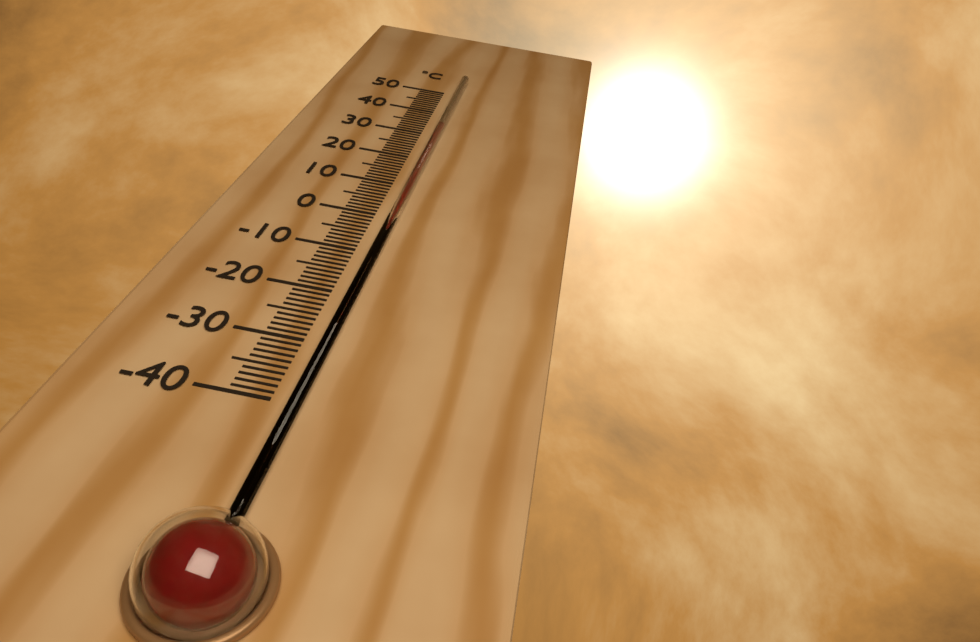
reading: 33 °C
